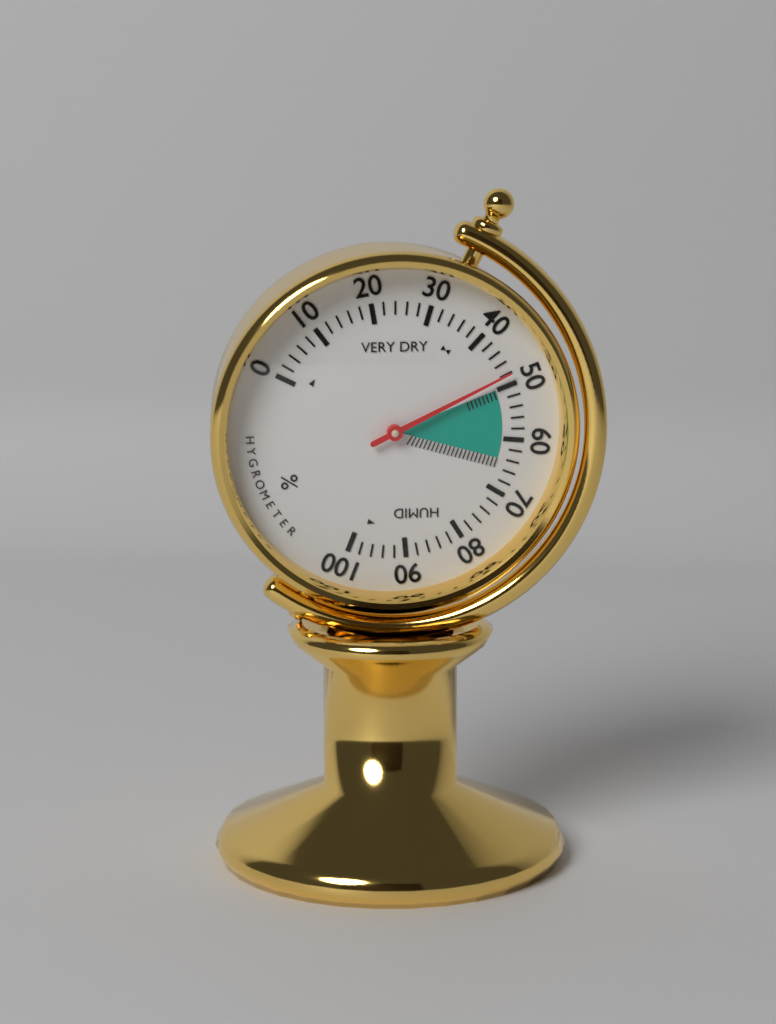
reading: 48 %
